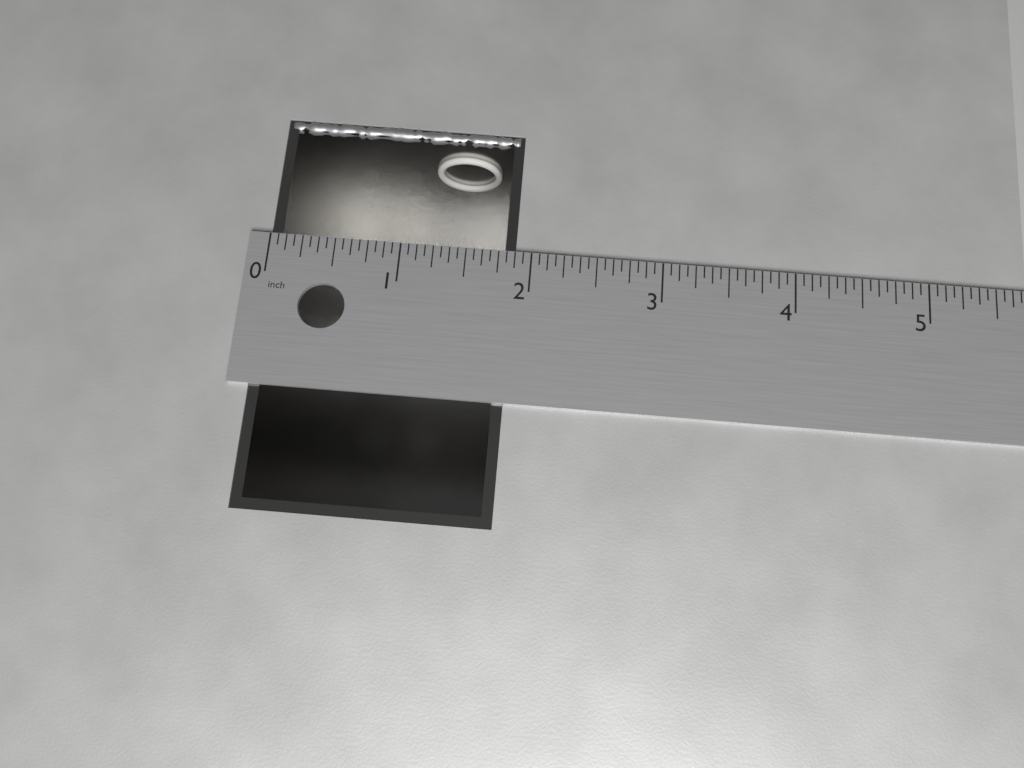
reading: 1.8750 in
